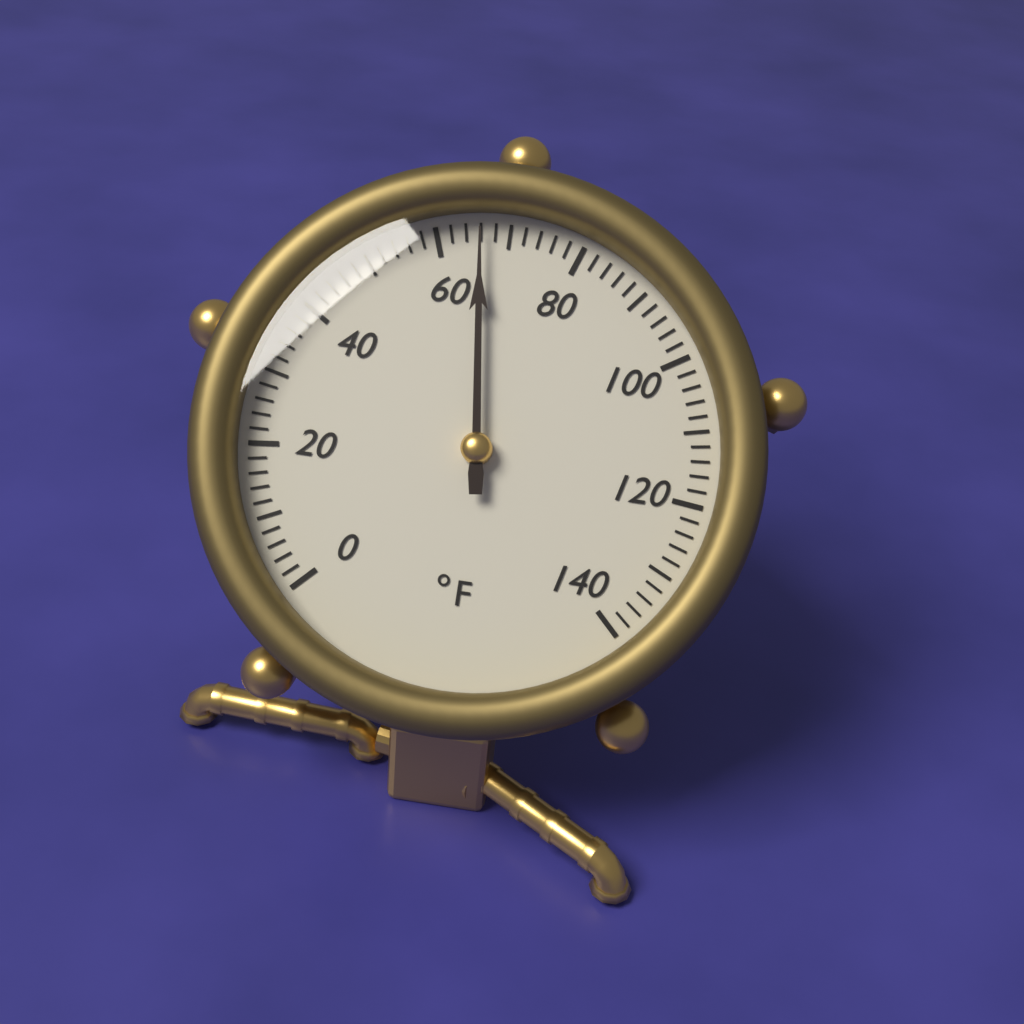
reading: 66 °F
